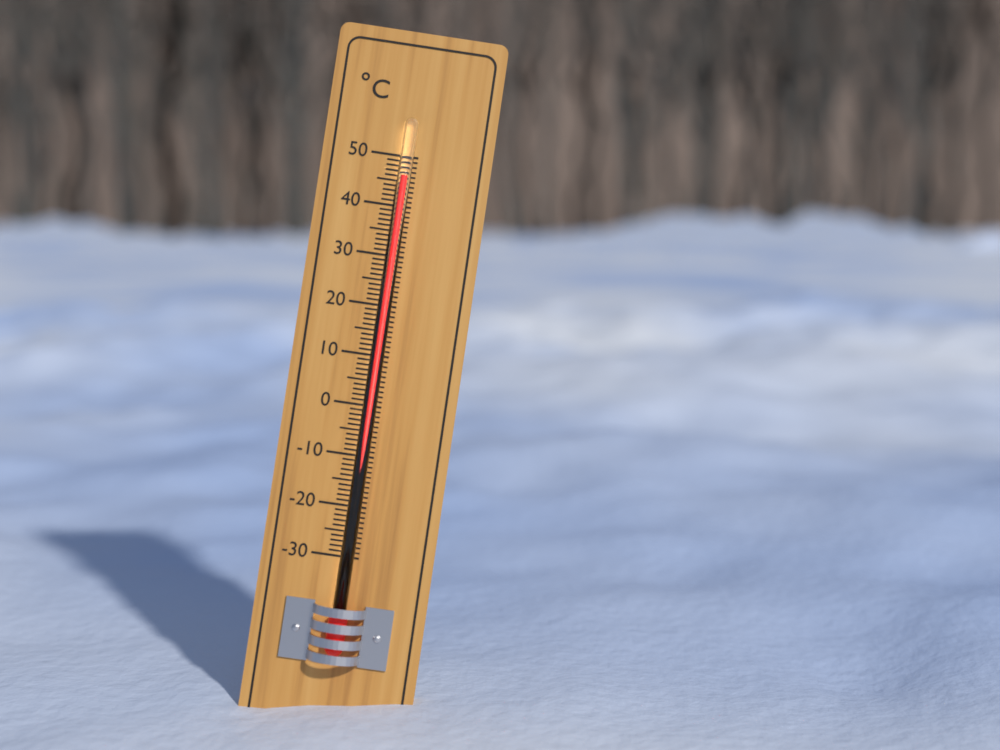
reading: 46 °C
